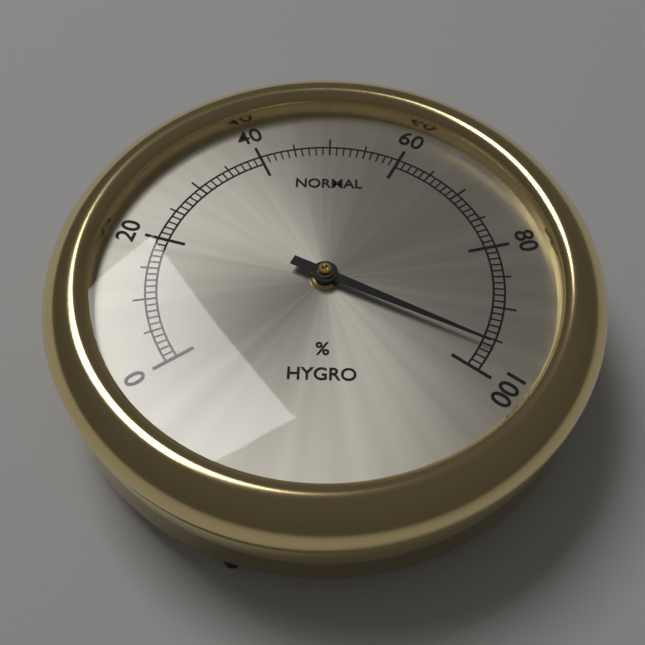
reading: 96 %
